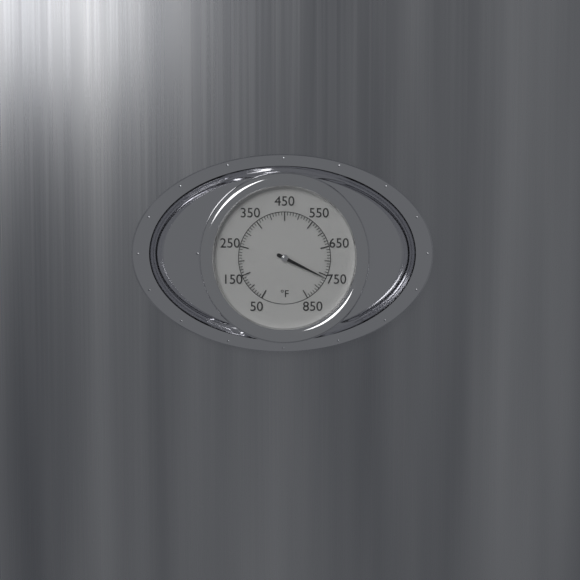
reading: 760 °F
